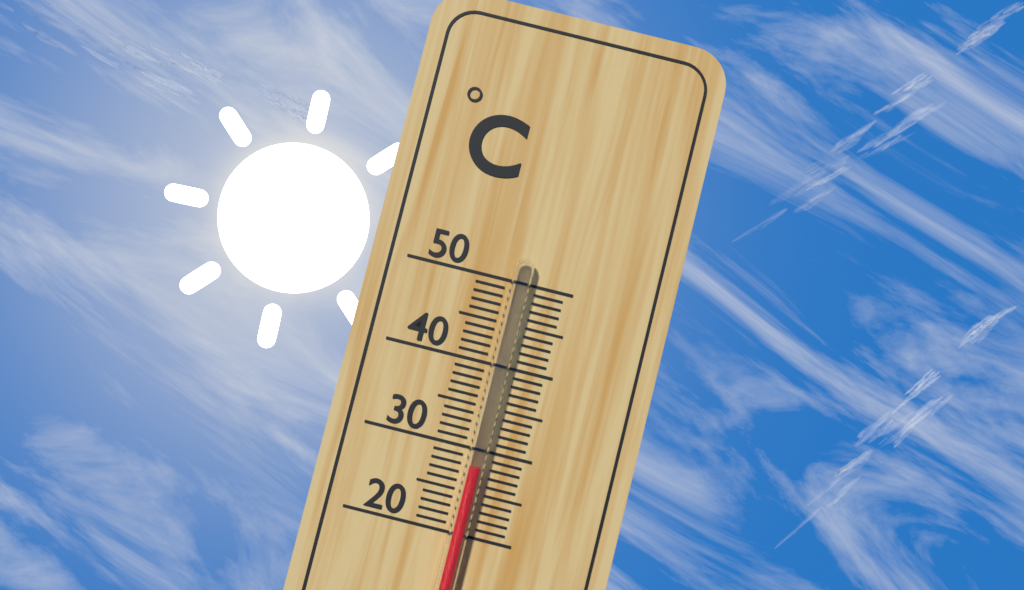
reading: 28 °C
